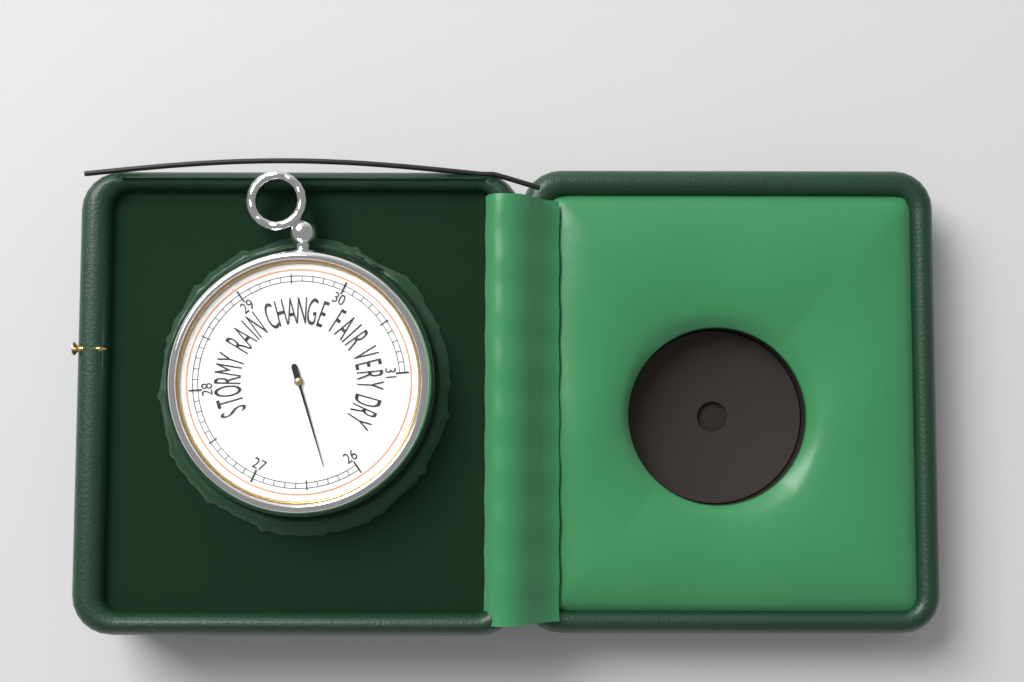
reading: 26.3 inHg
